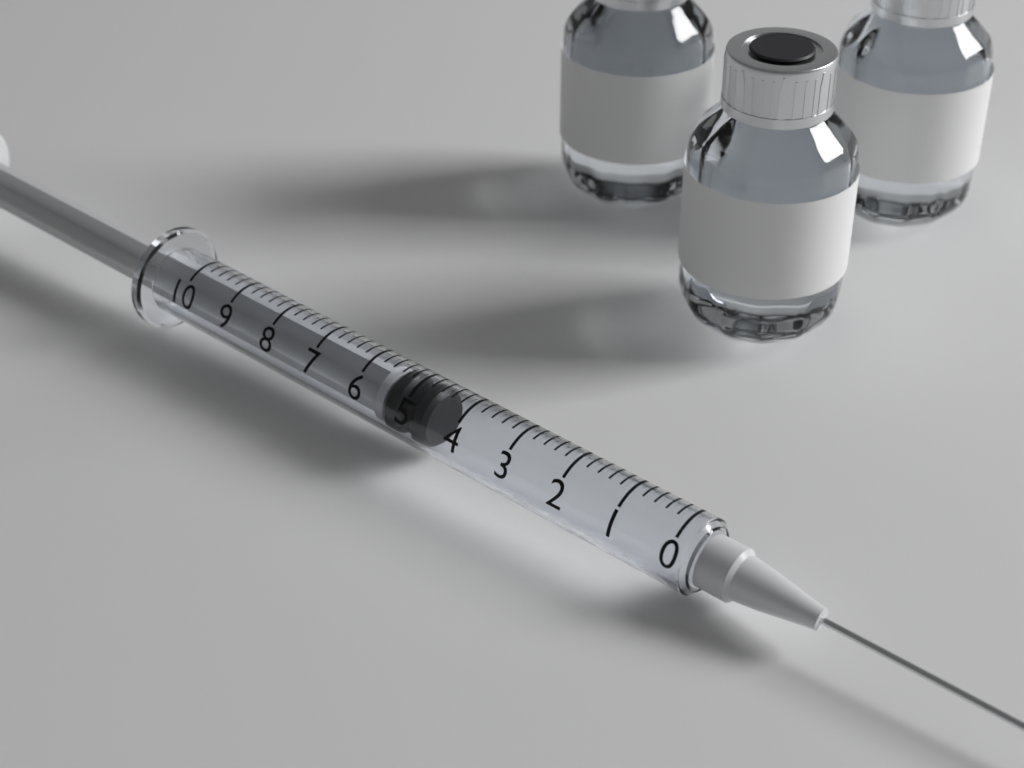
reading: 4.6 (no unit)
